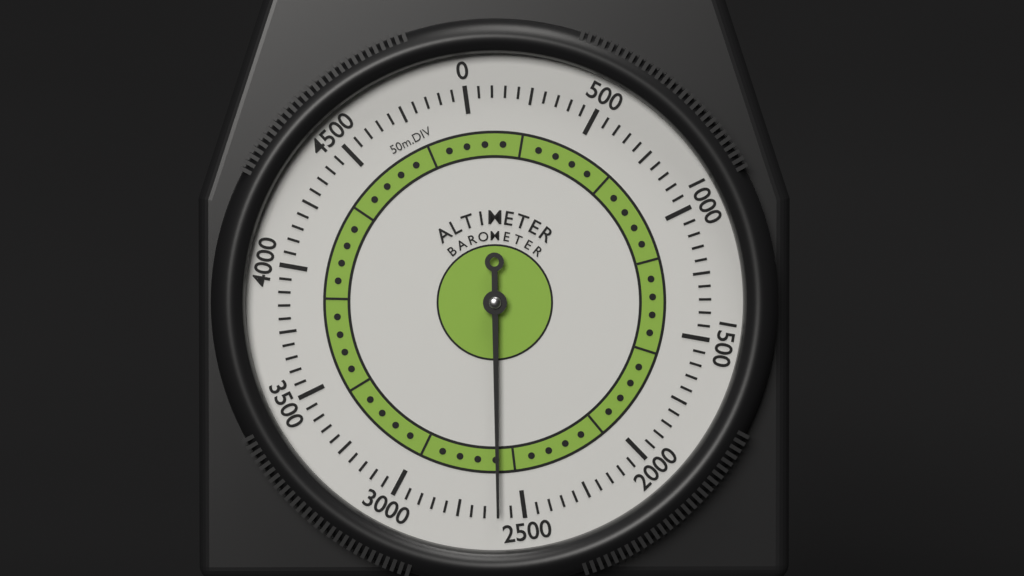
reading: 2600 m
